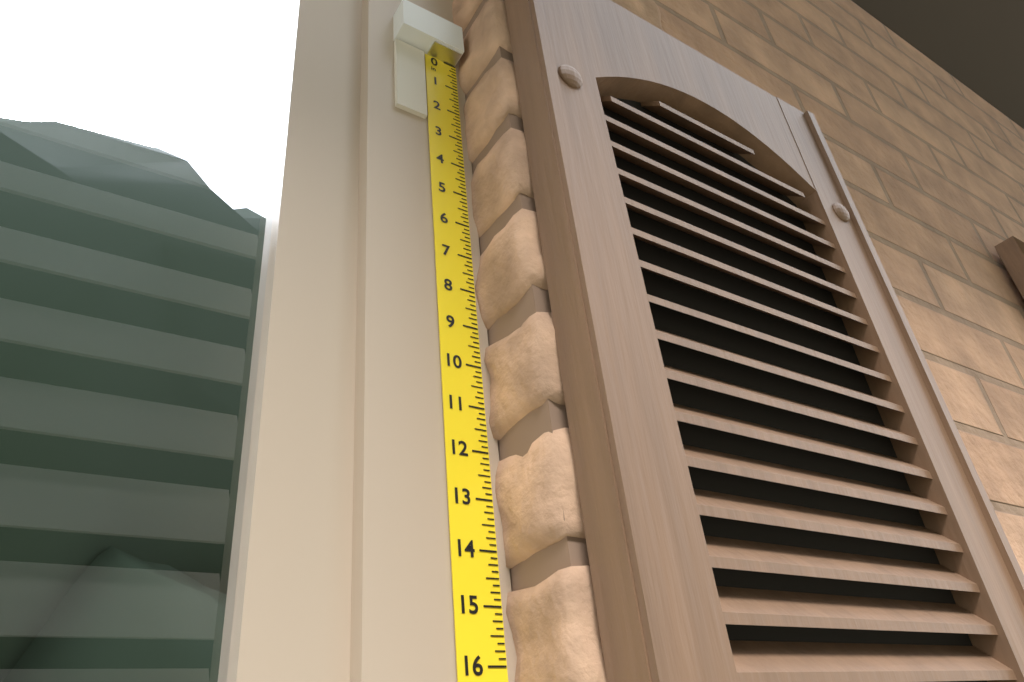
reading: 2.625 in
